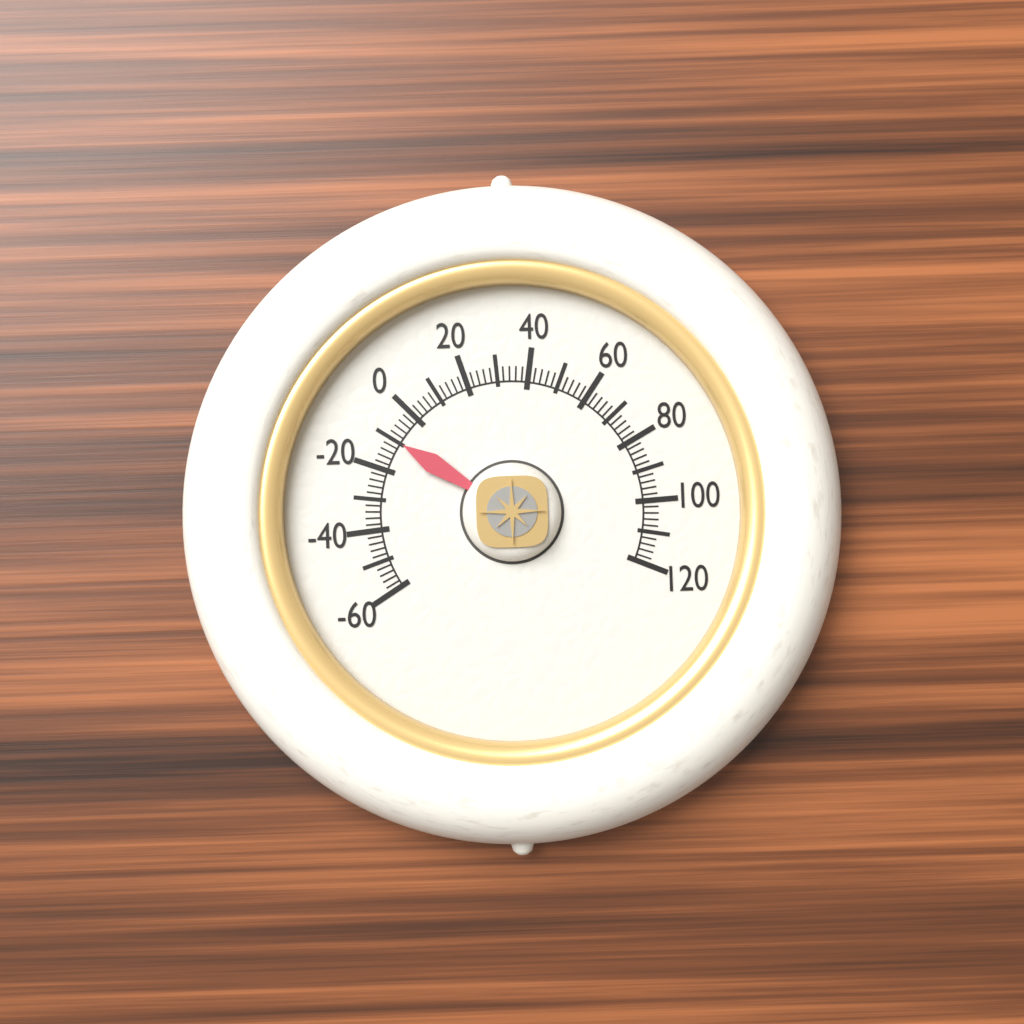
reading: -10 (no unit)
